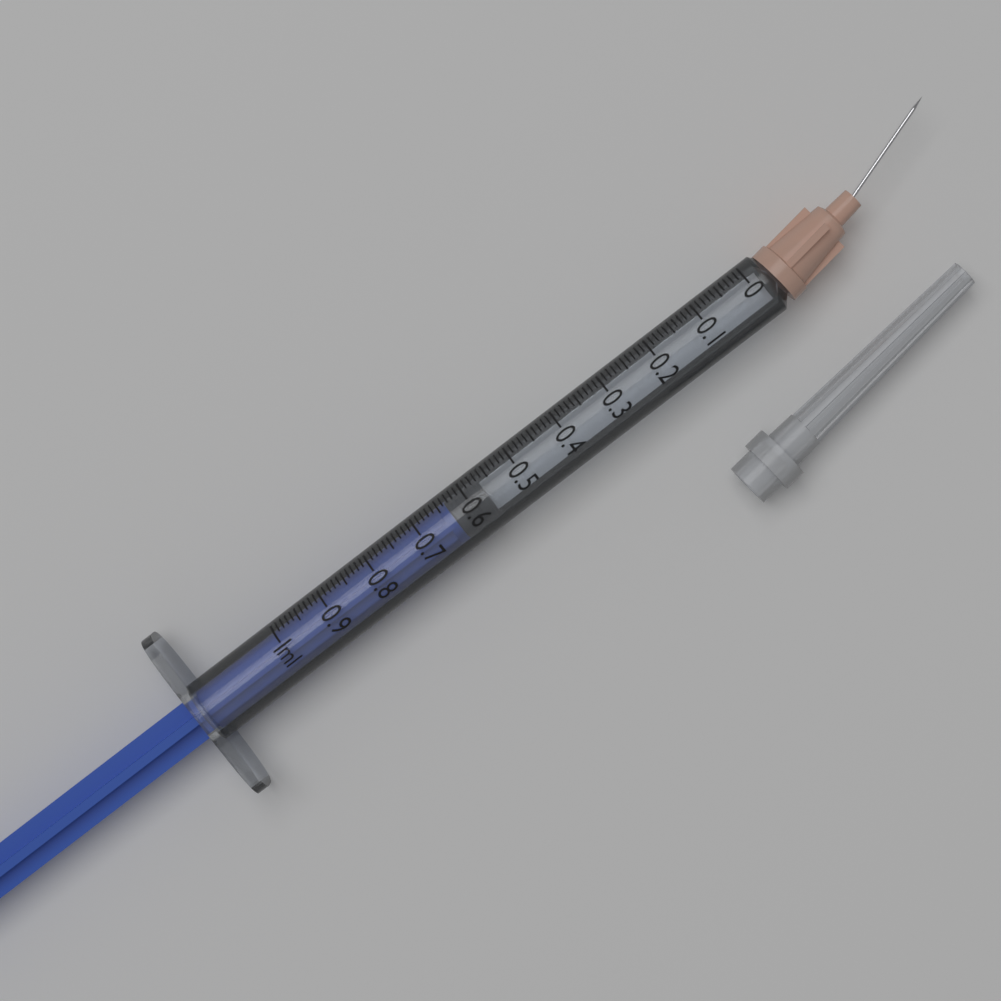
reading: 0.57 ml
